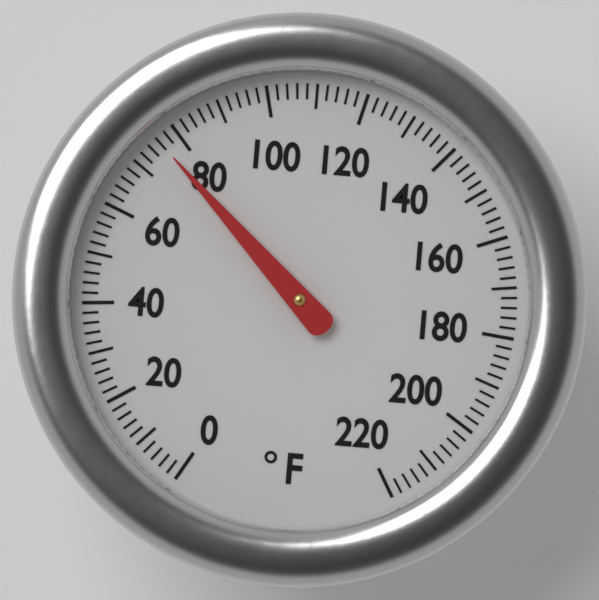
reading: 76 °F
